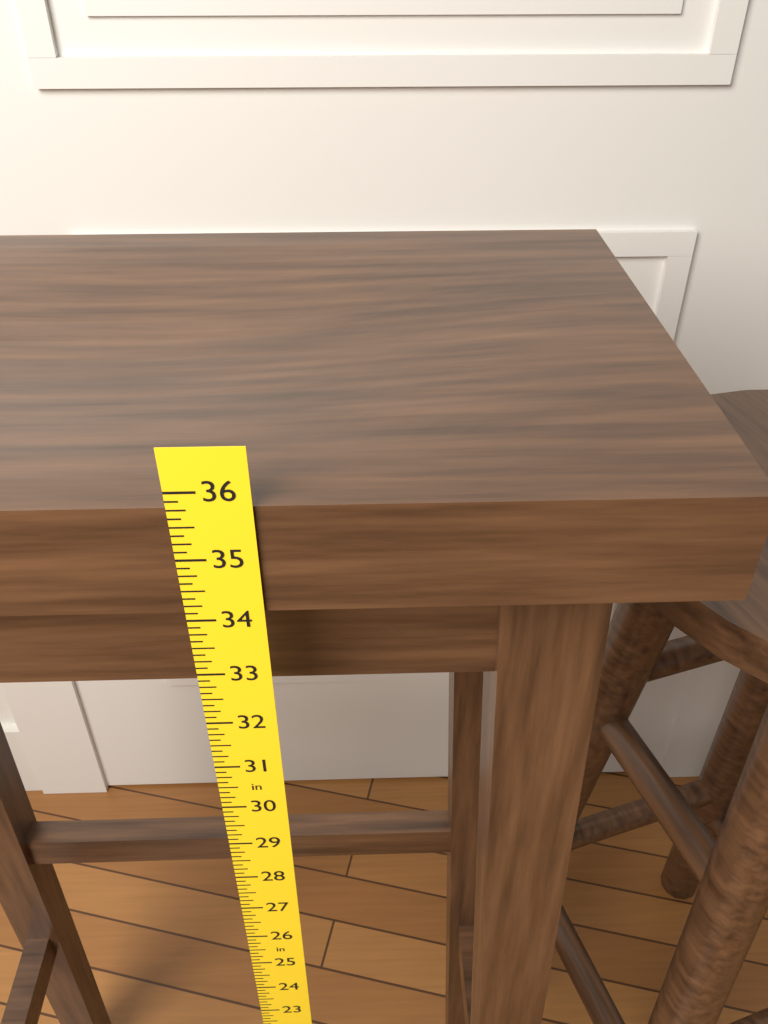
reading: 35.750 in
